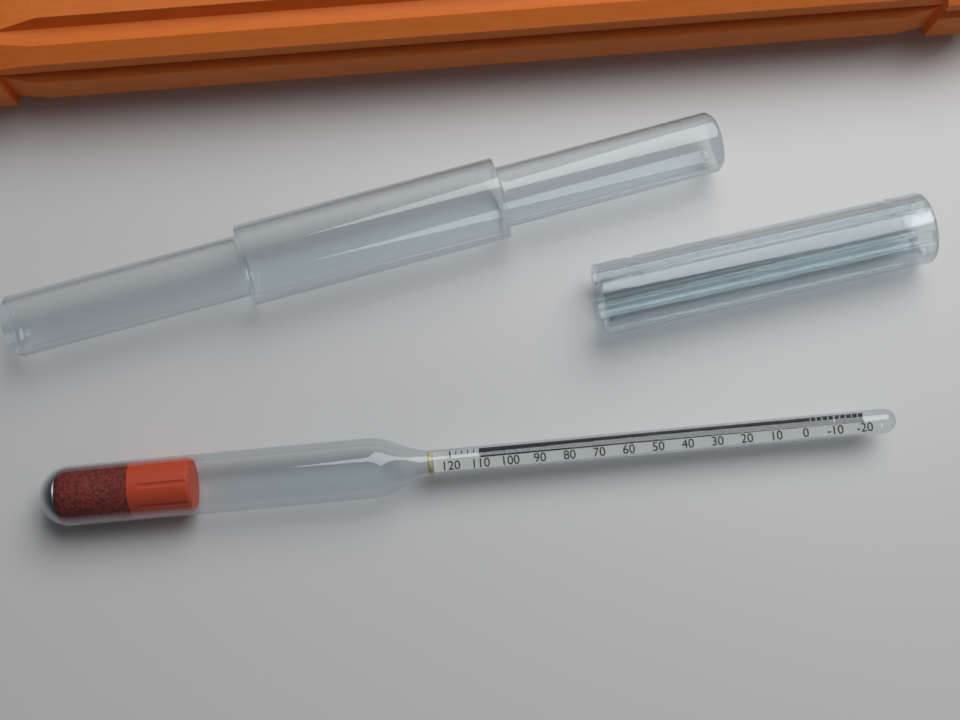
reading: 110 (no unit)
